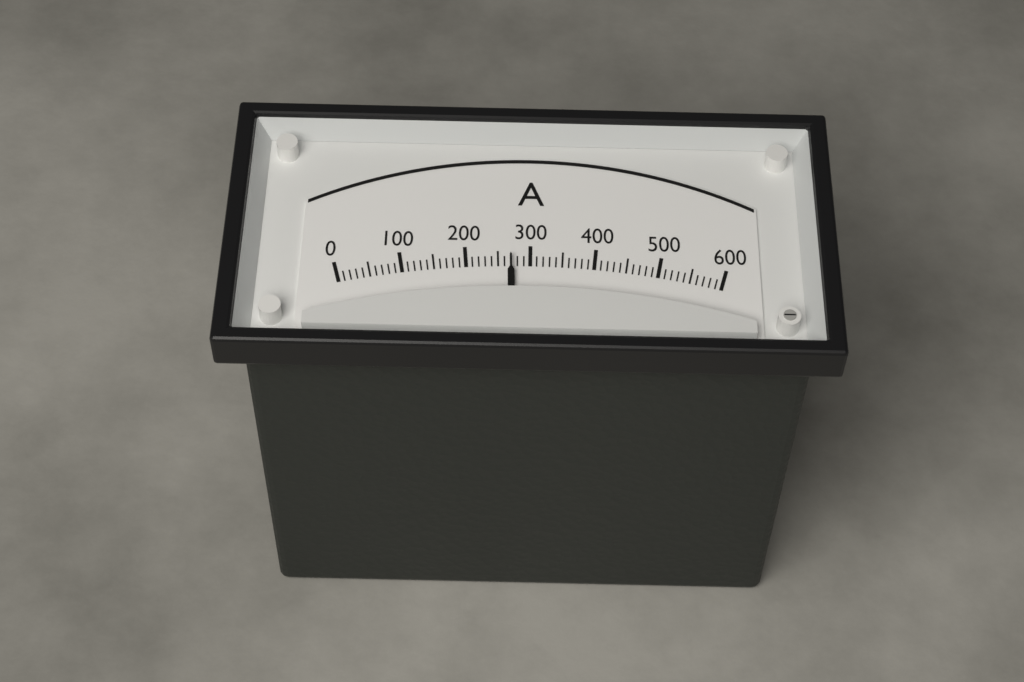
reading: 270 A
